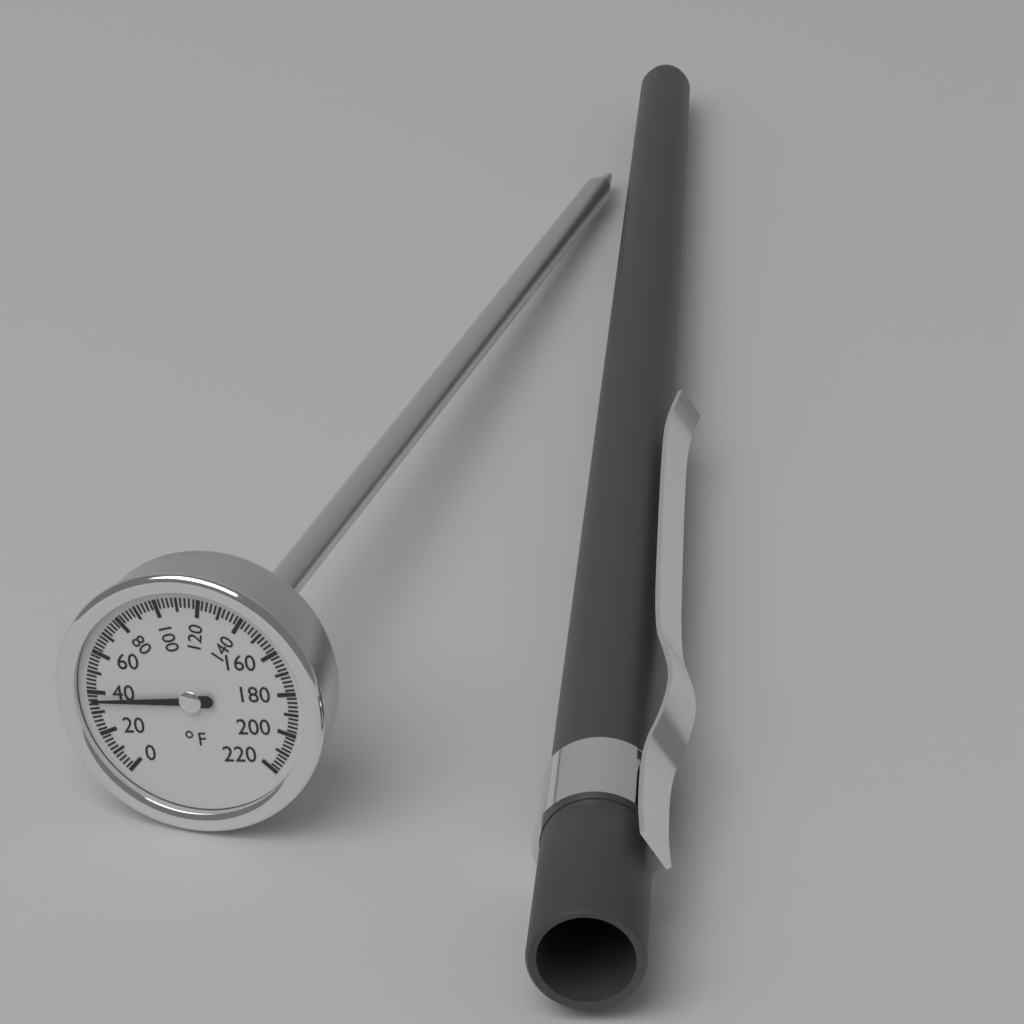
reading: 36 °F
